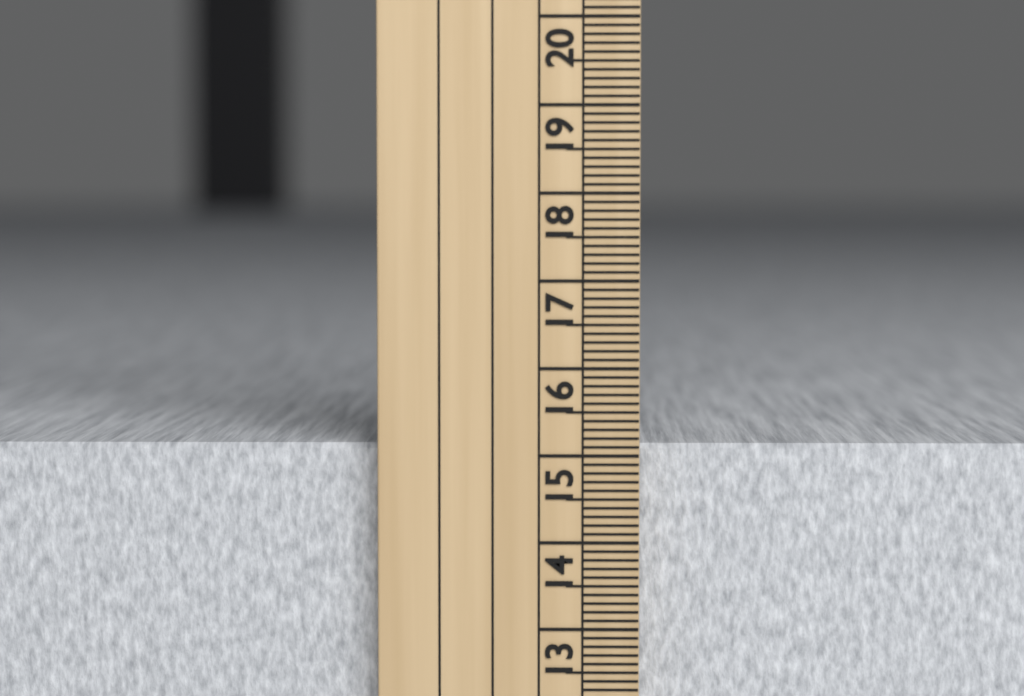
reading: 15.1 cm
